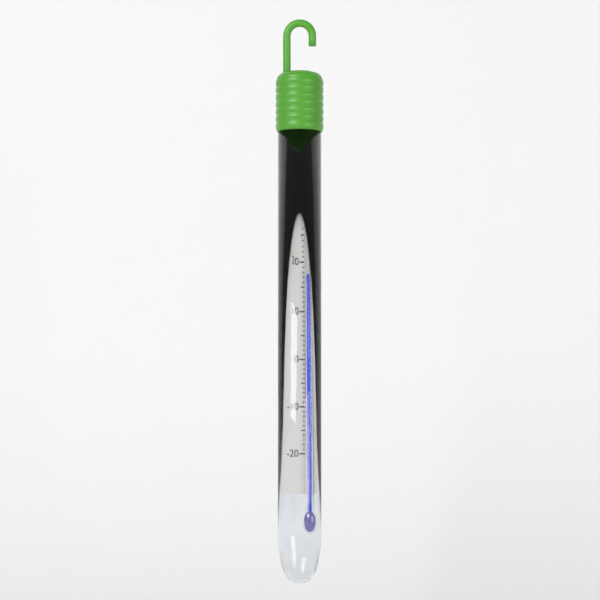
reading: 18 °C
